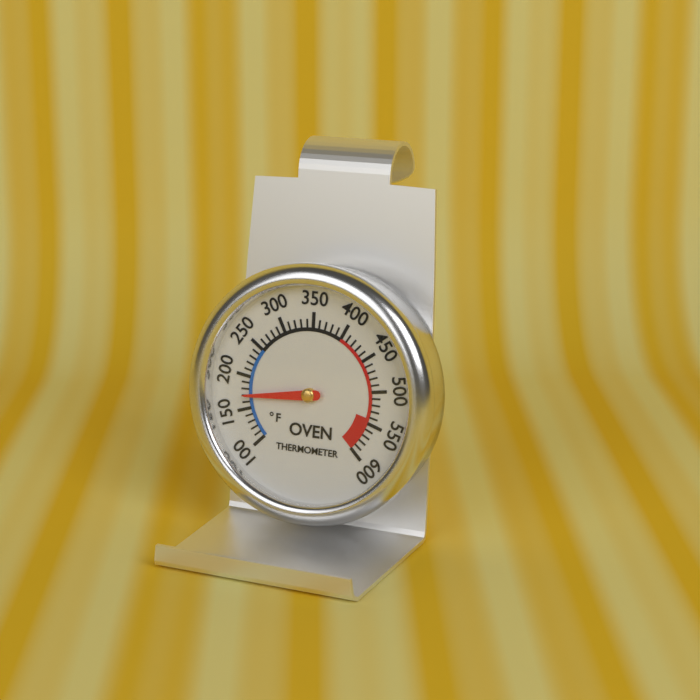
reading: 170 °F
